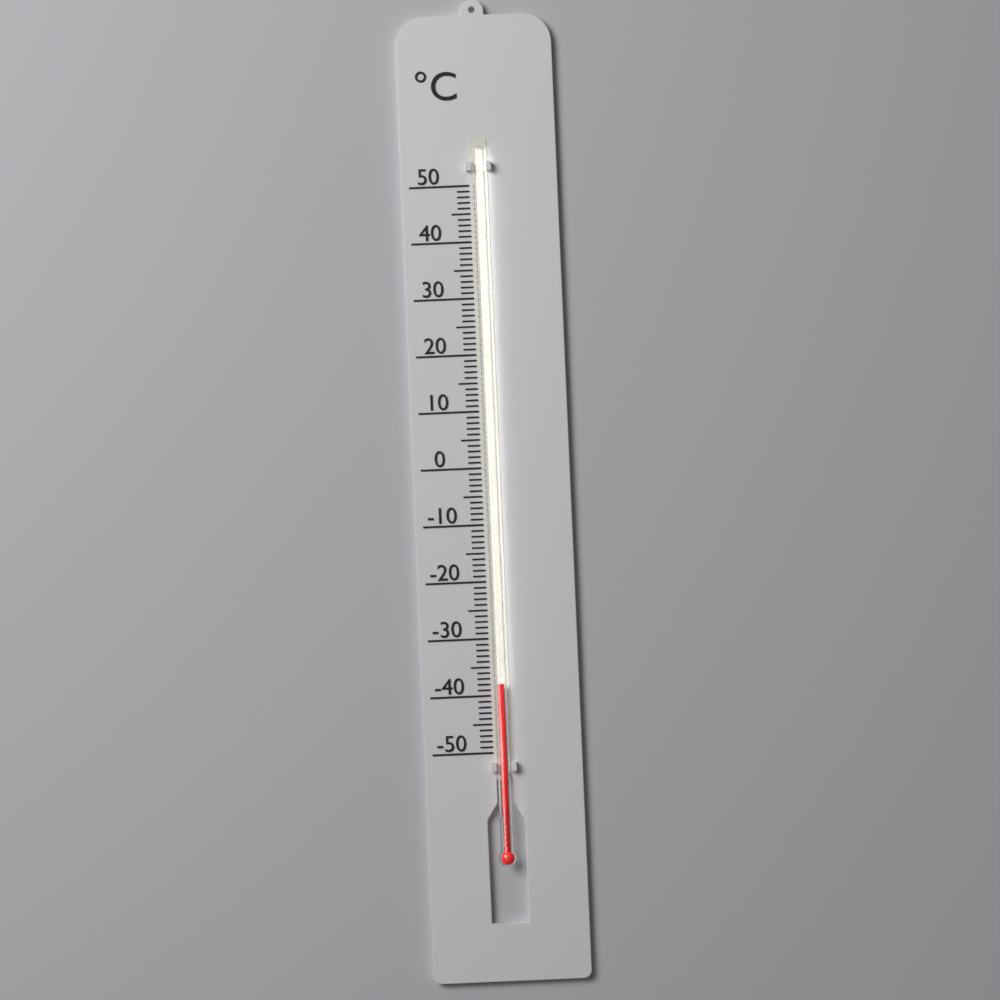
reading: -38 °C
